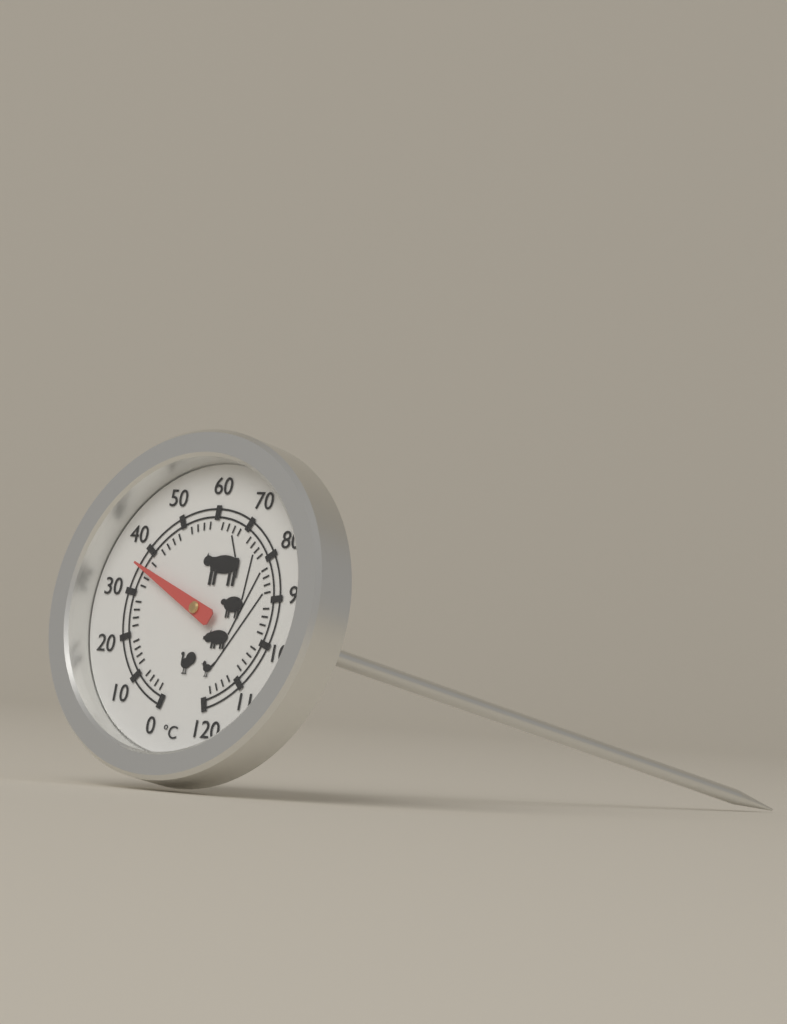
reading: 36 °C
